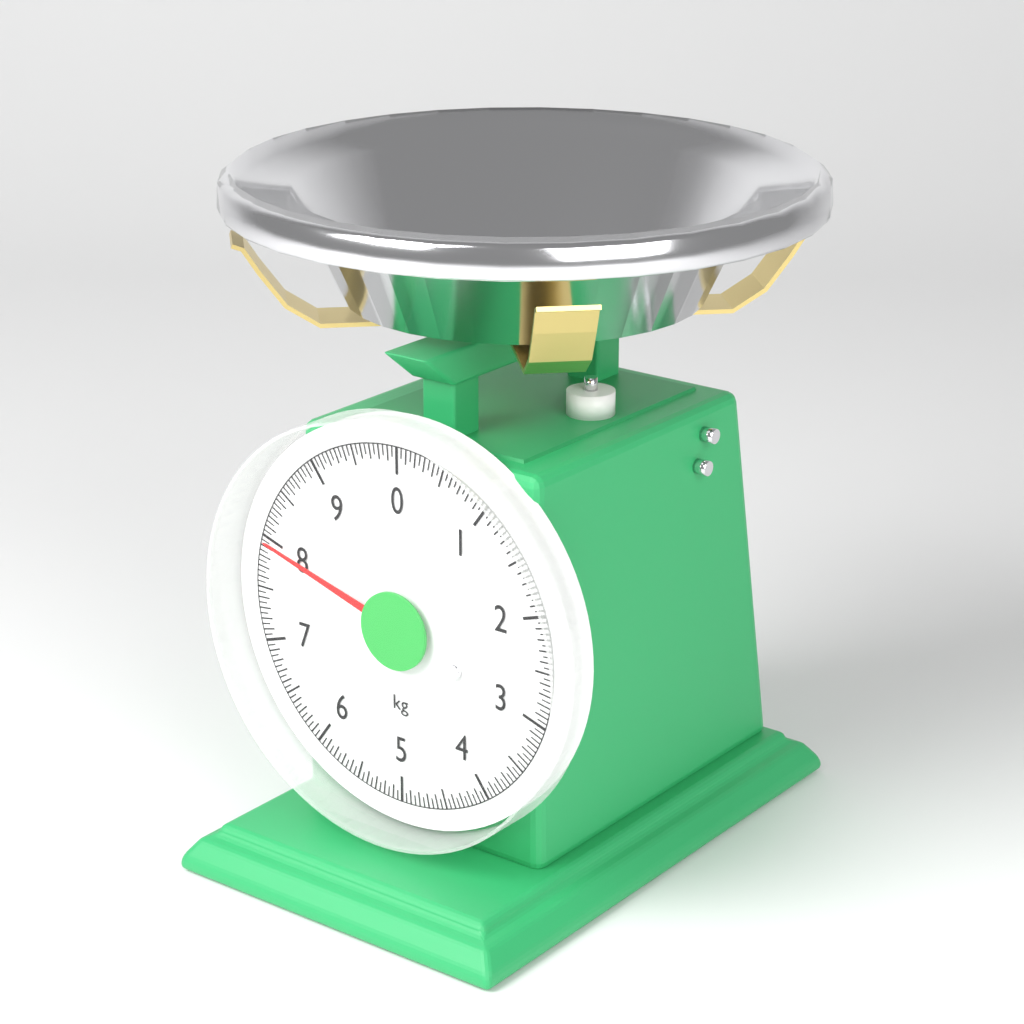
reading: 7.95 kg
